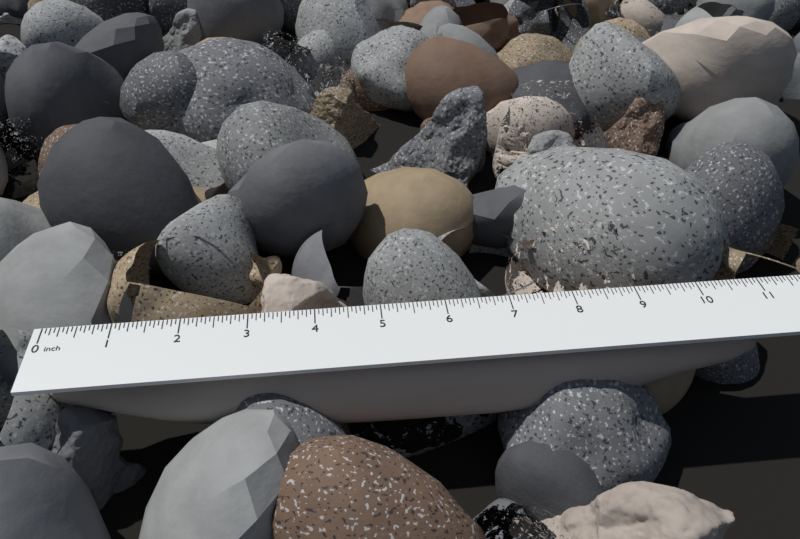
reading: 10.9375 in
